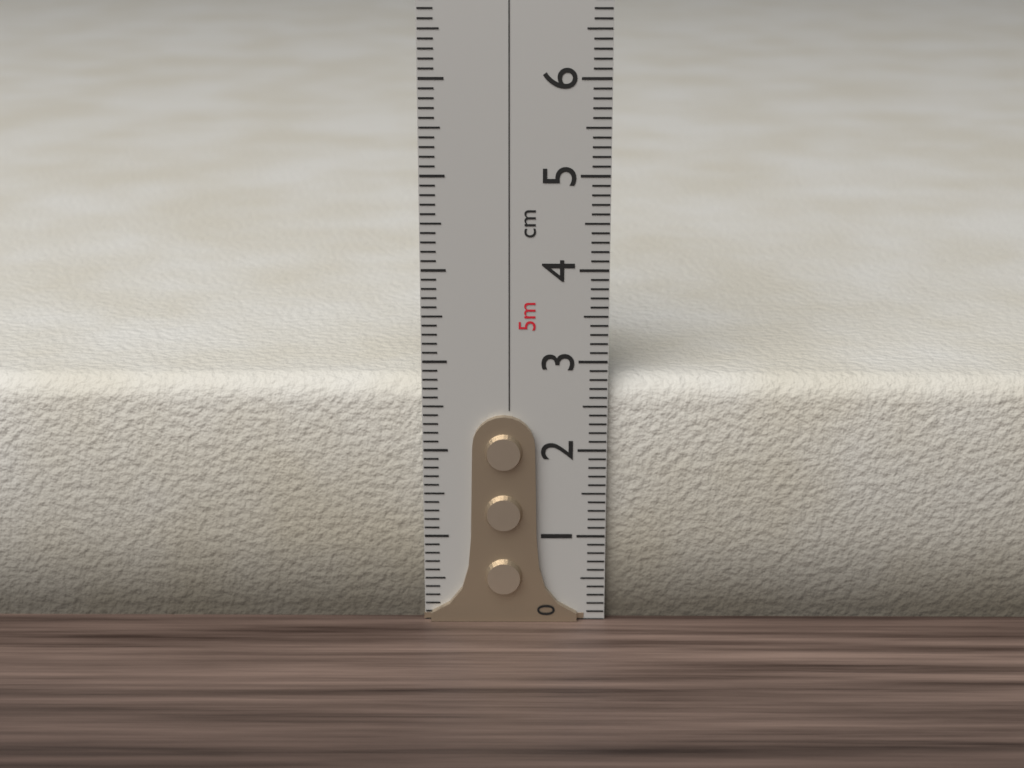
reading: 2.8 cm
